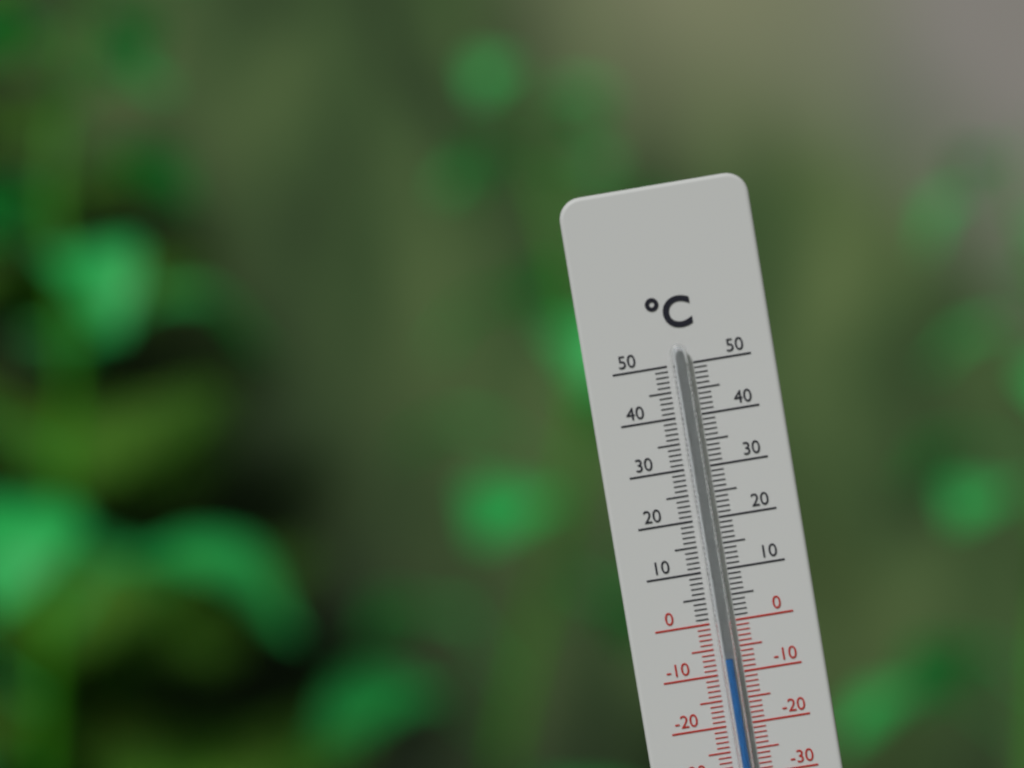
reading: -7 °C
